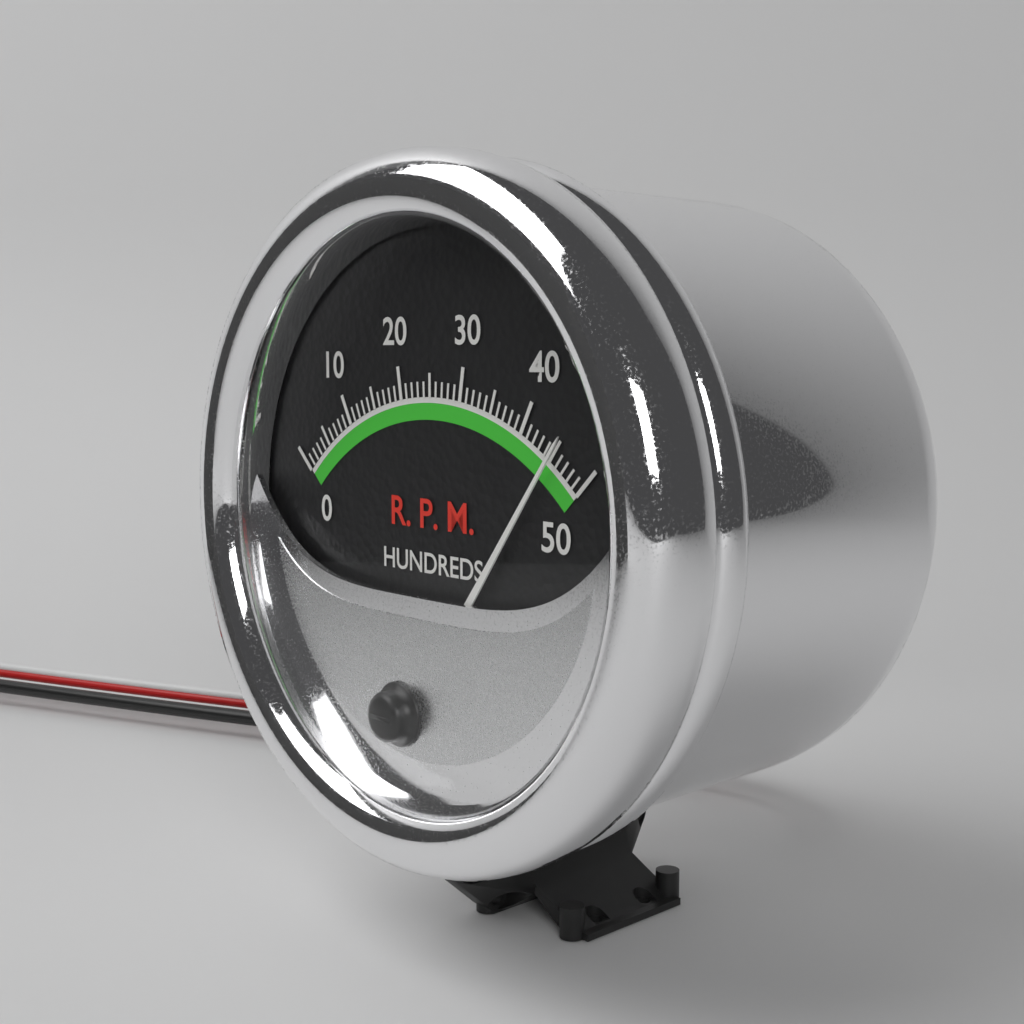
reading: 45 RPM x100
